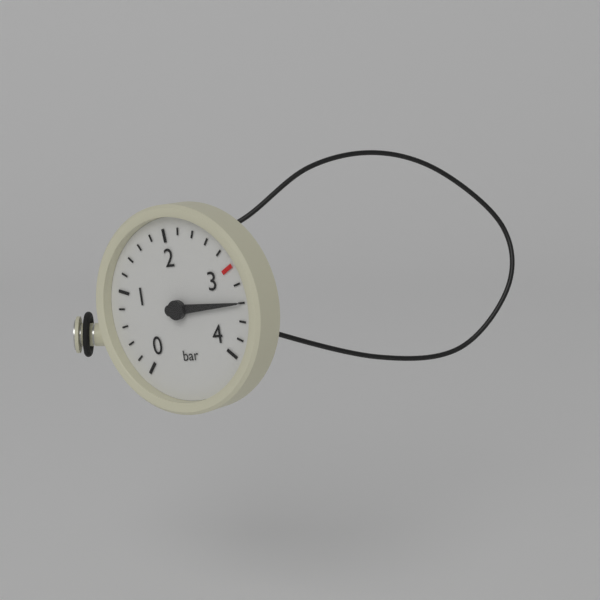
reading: 3.4 bar
